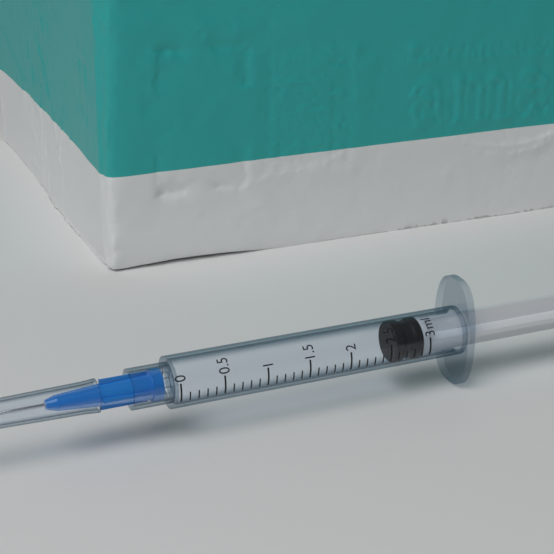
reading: 2.6 ml
